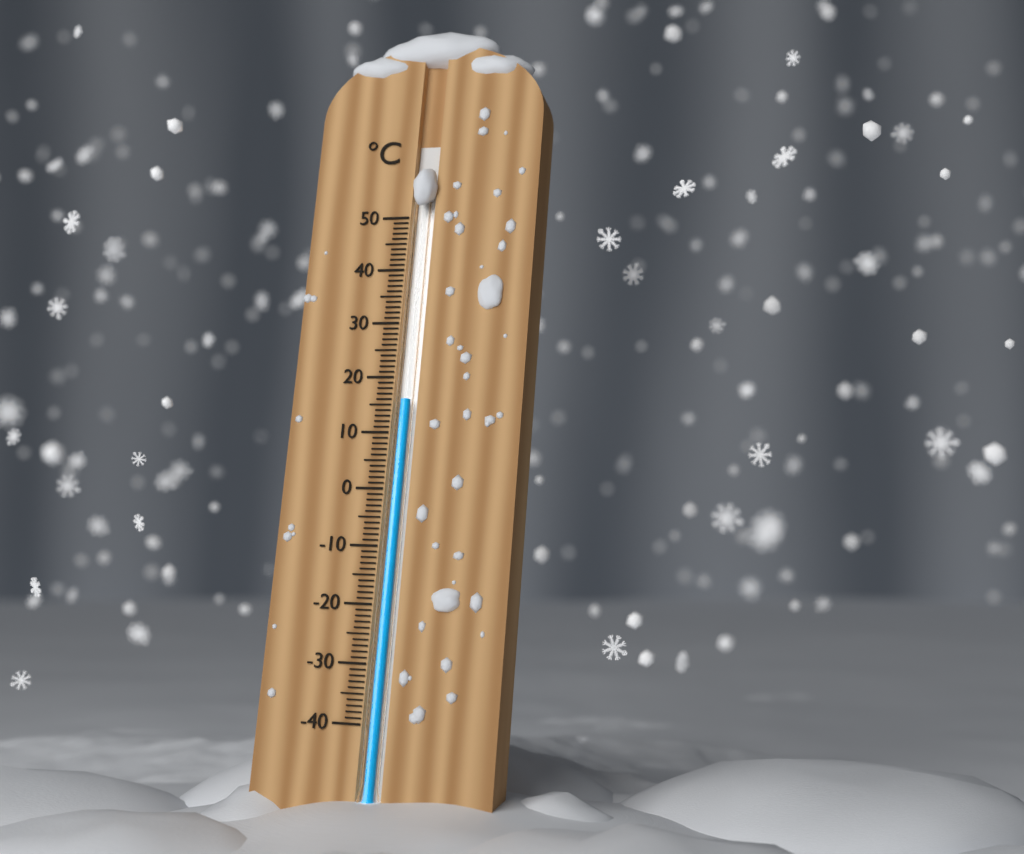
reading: 16 °C
